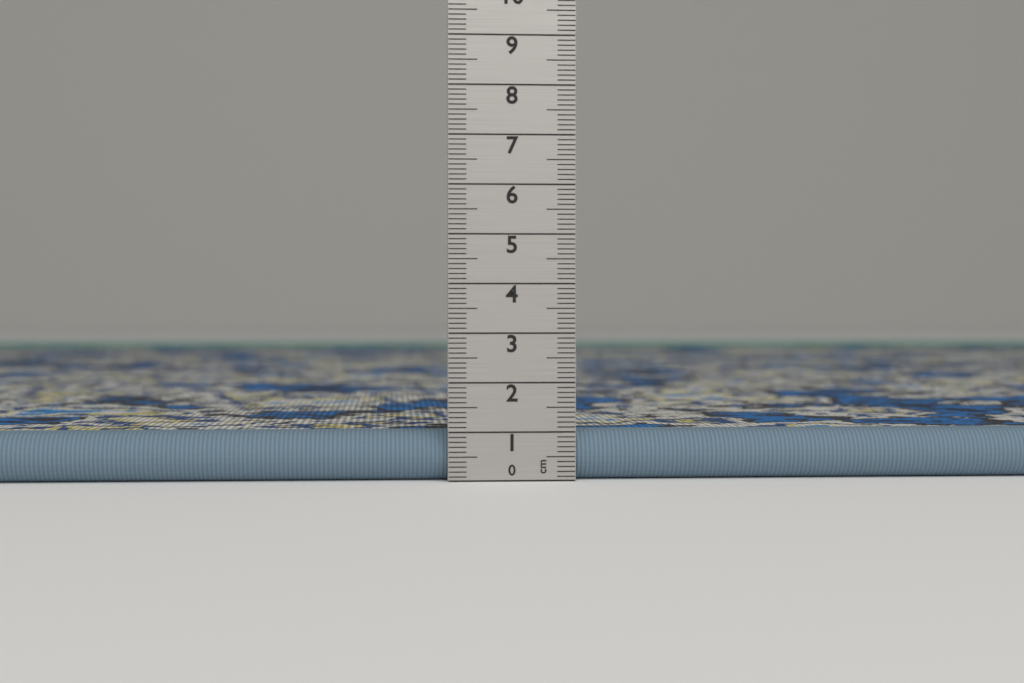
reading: 1.0 cm
